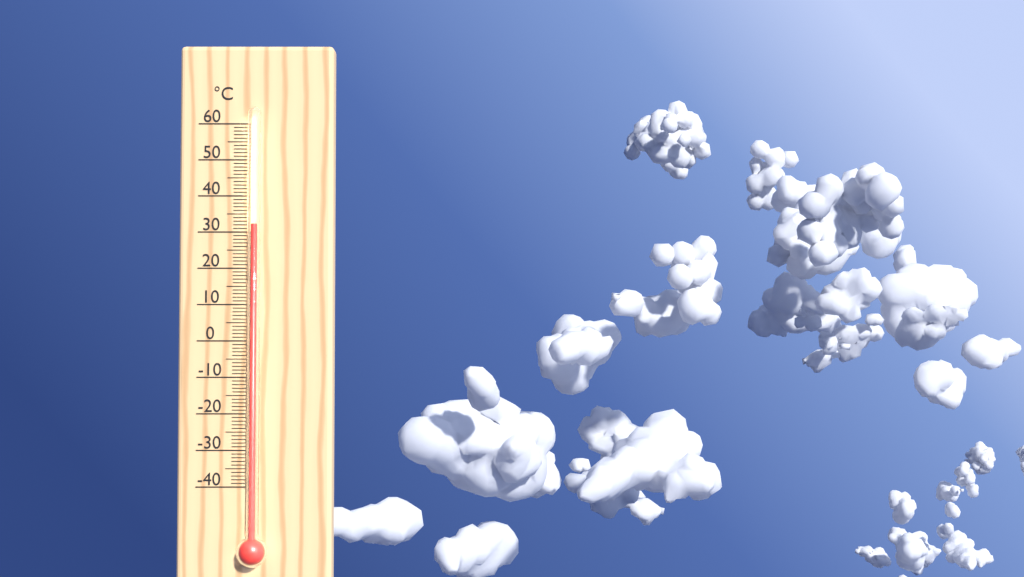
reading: 32 °C
